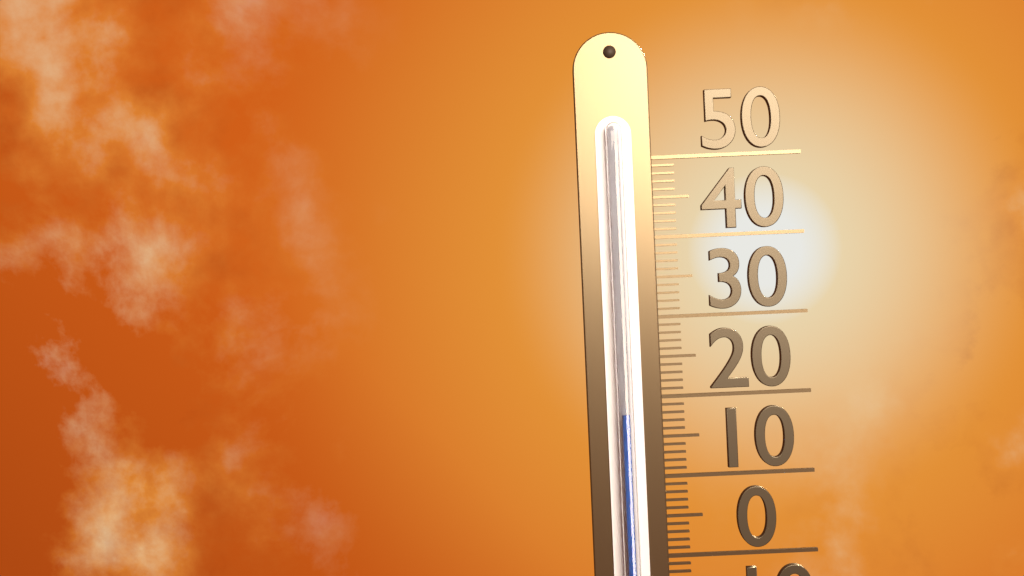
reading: 18 (no unit)
